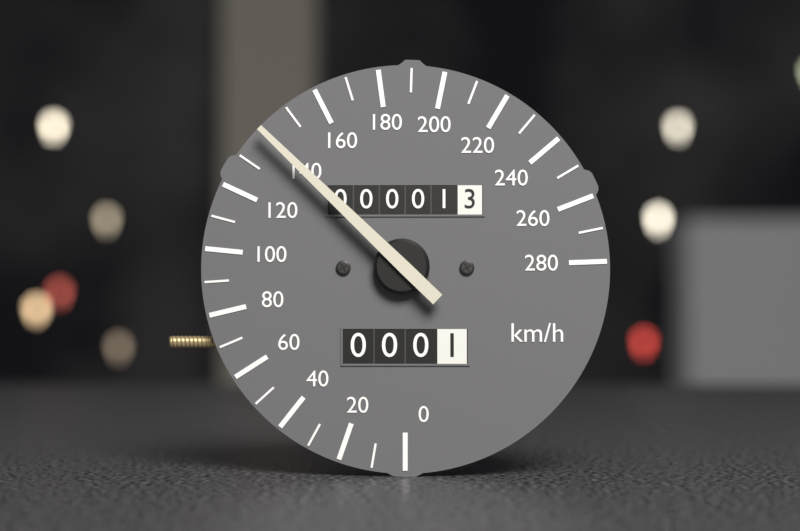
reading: 140 km/h
